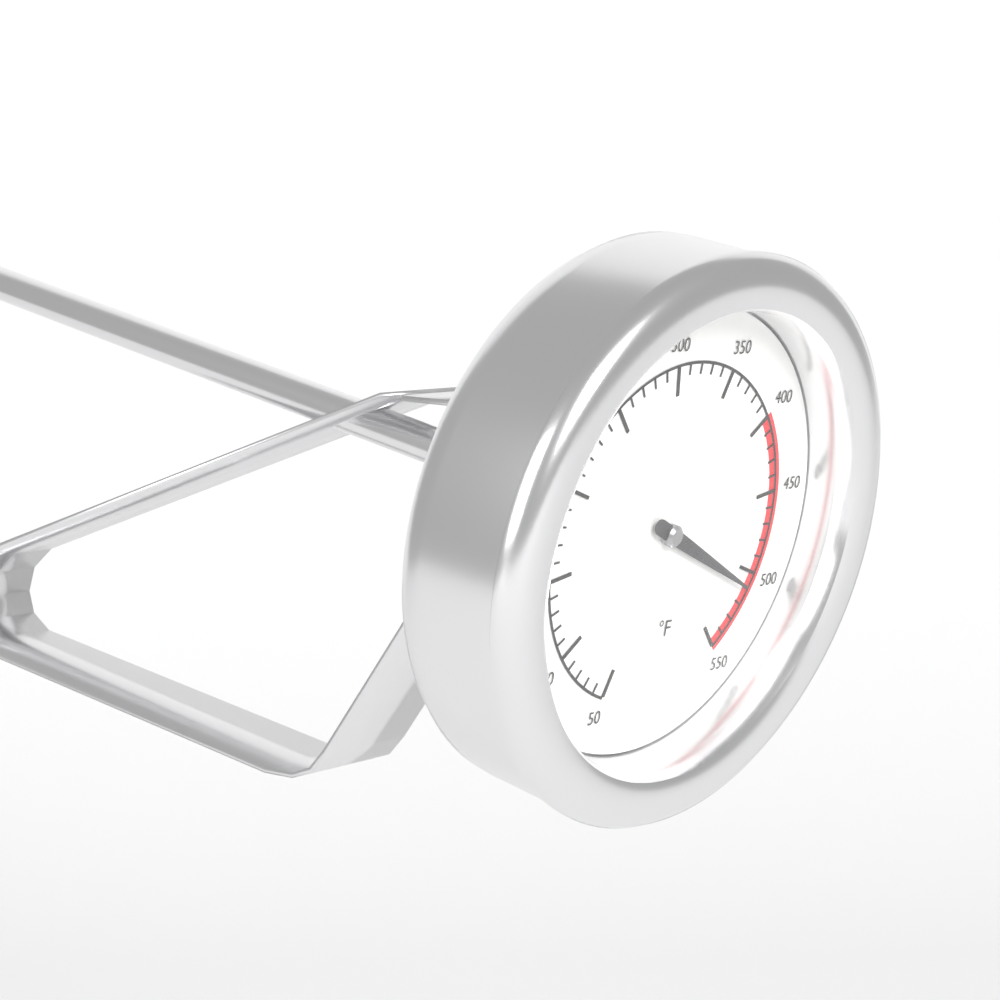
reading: 510 °F
